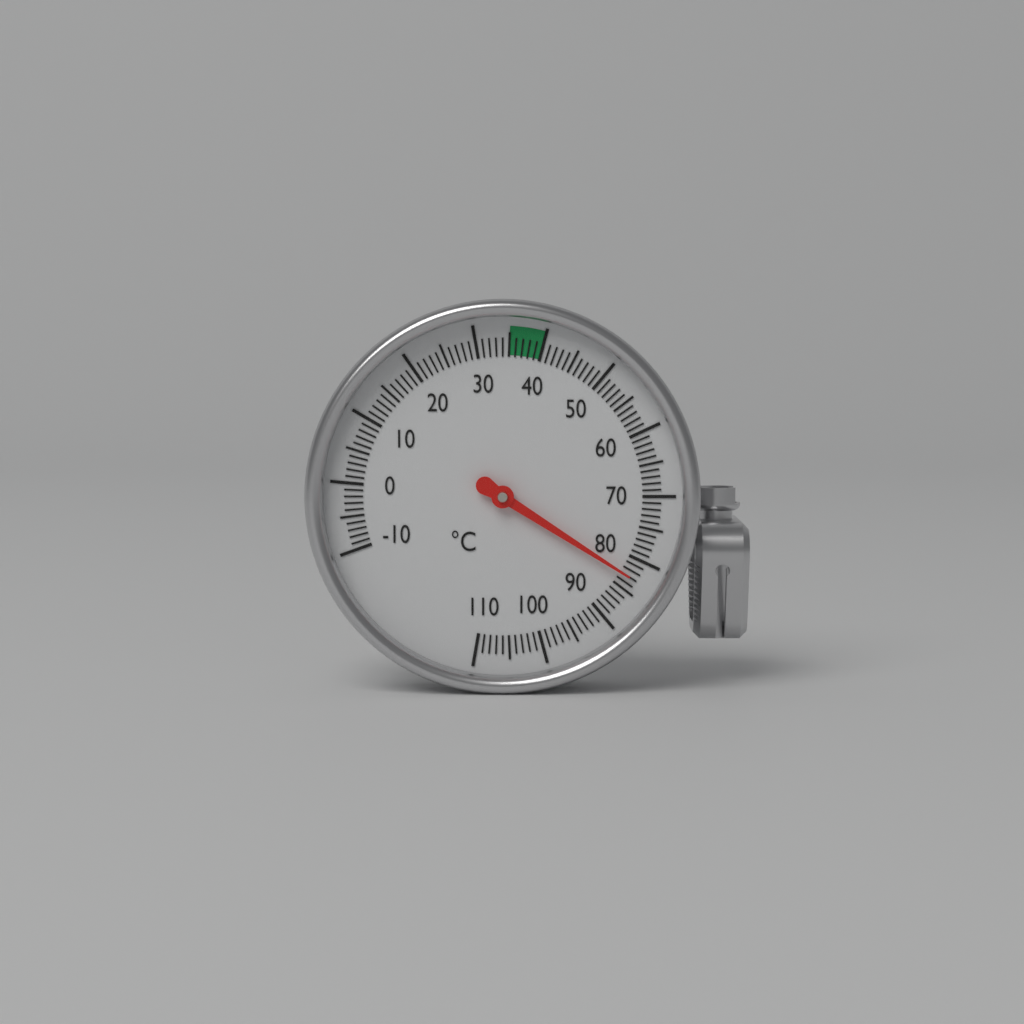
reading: 83 °C
